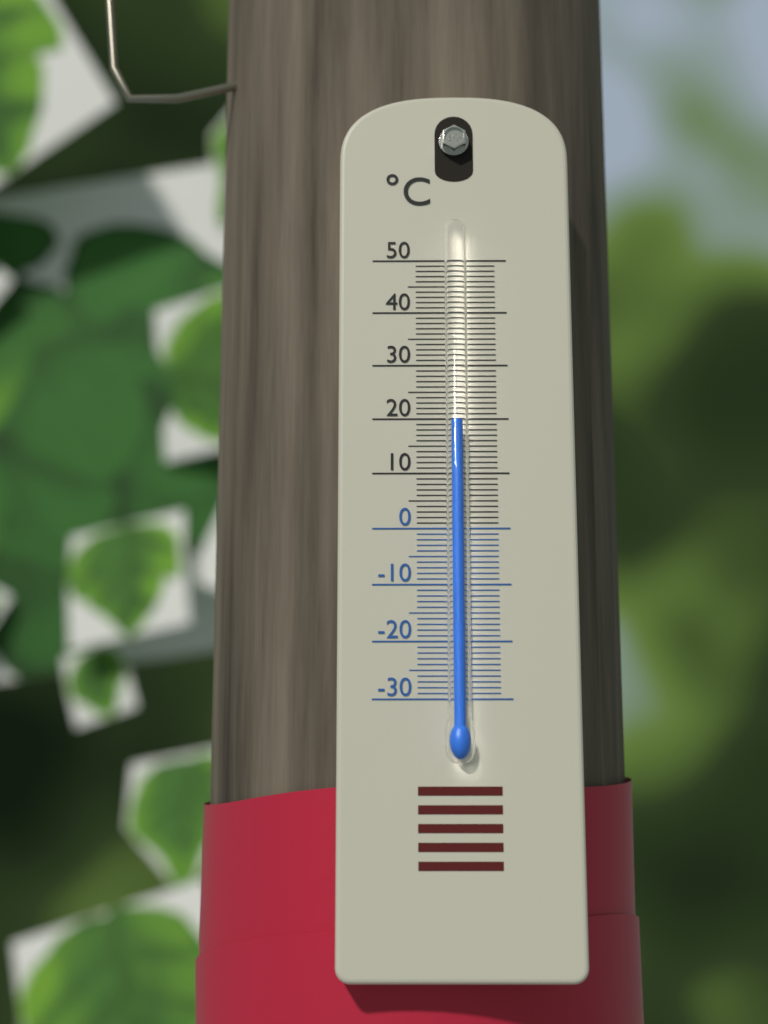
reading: 19 °C
